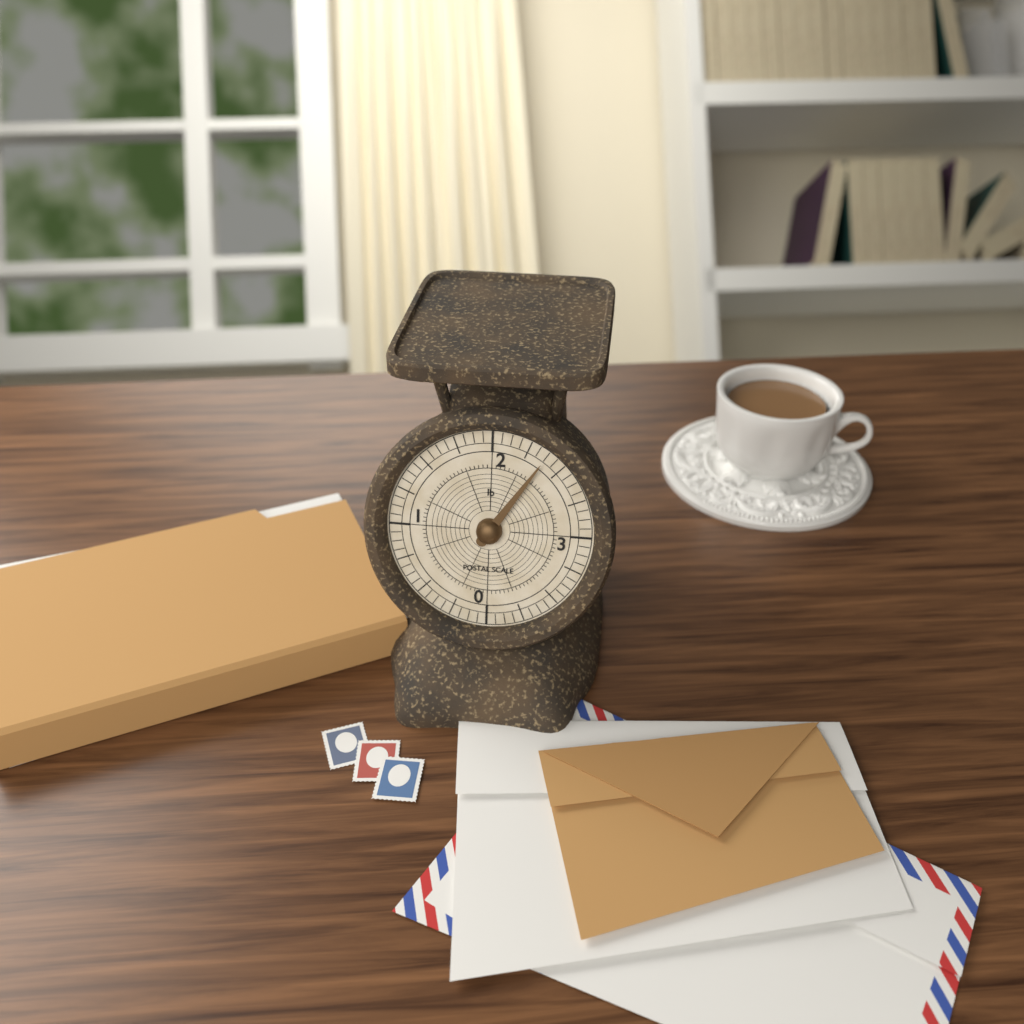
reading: 2.3750 lb
